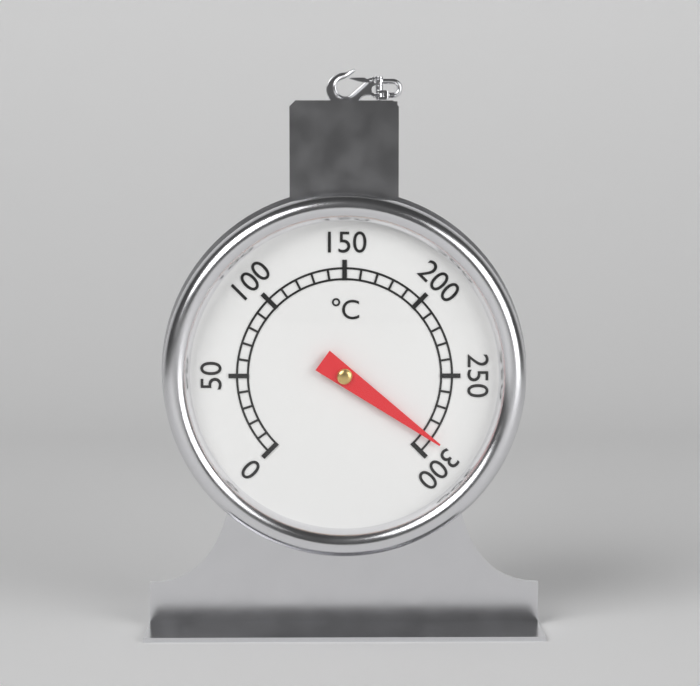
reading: 290 °C
